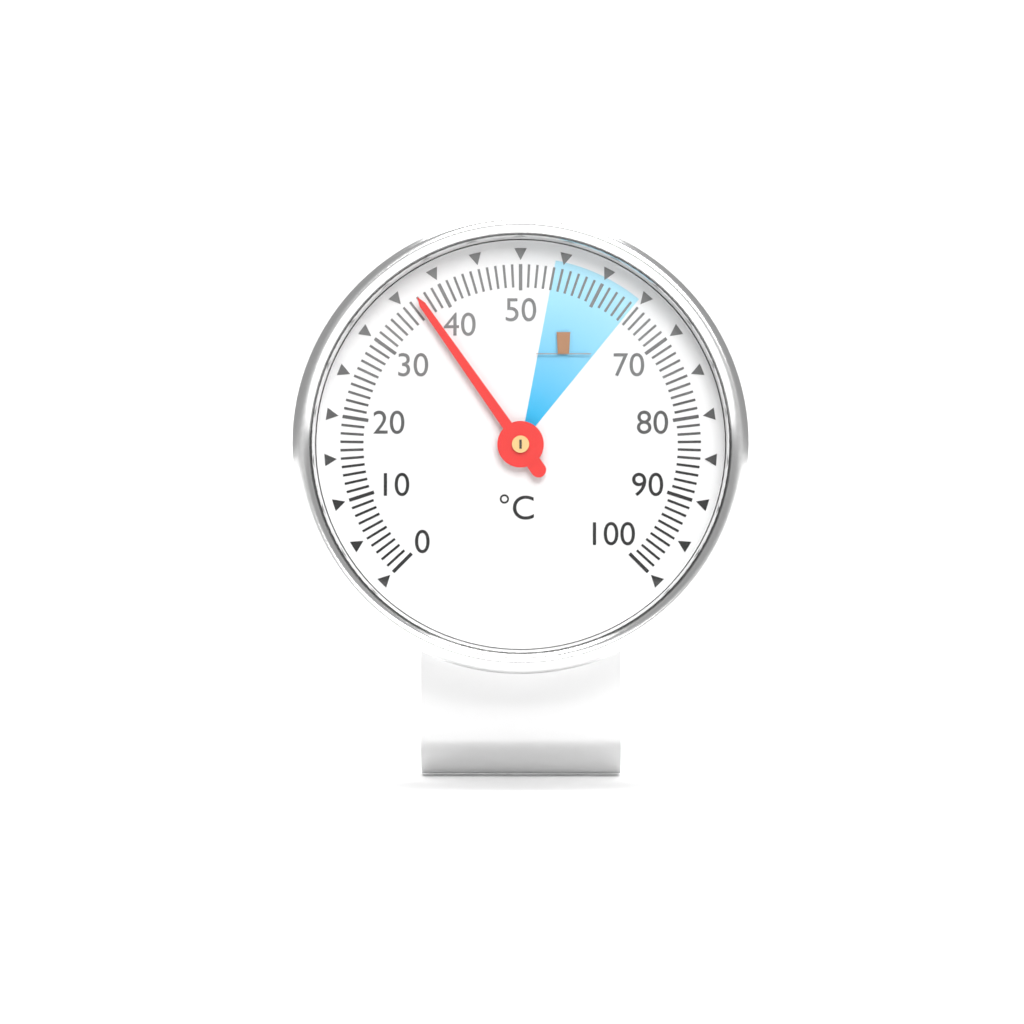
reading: 37 °C
